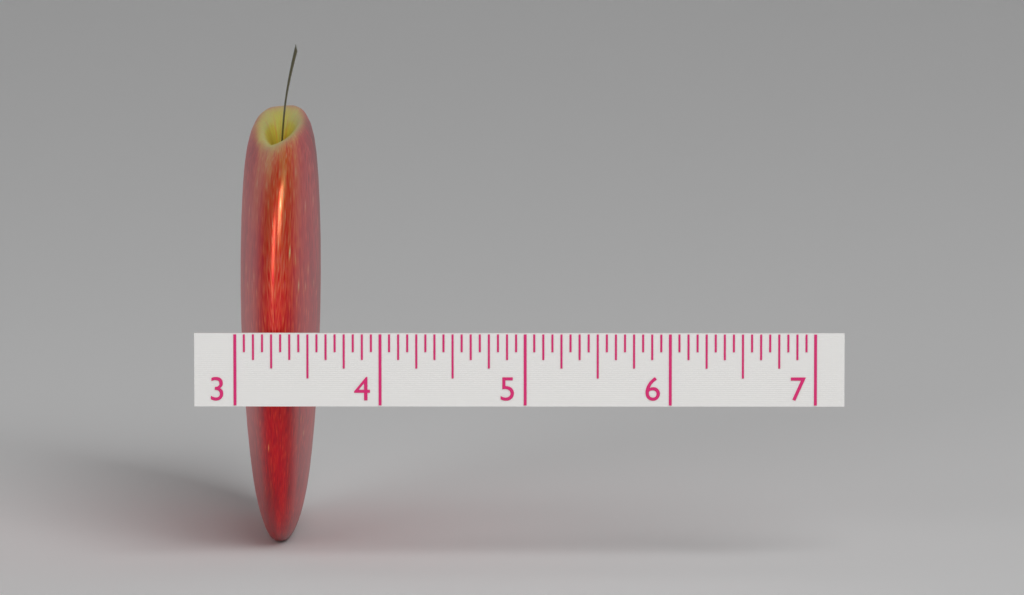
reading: 3.5625 (no unit)
